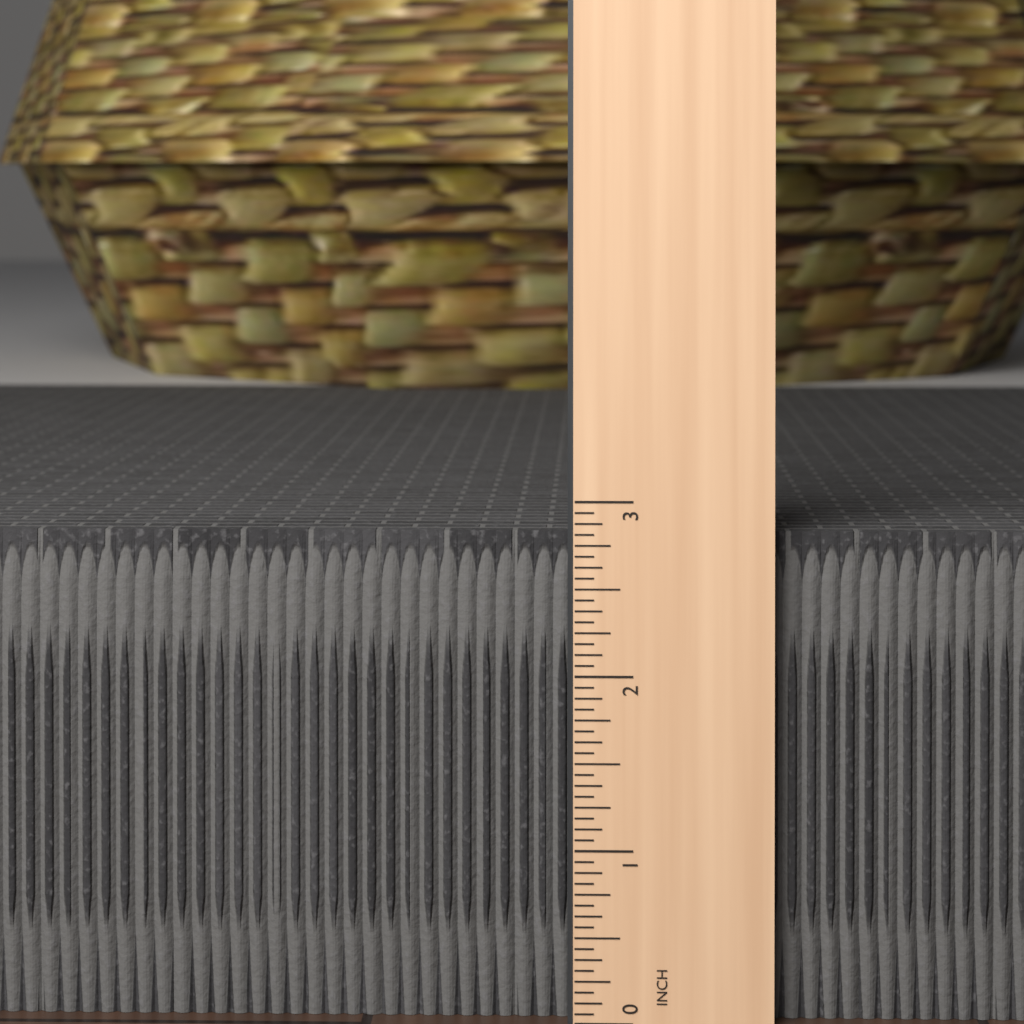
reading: 2.8125 in
